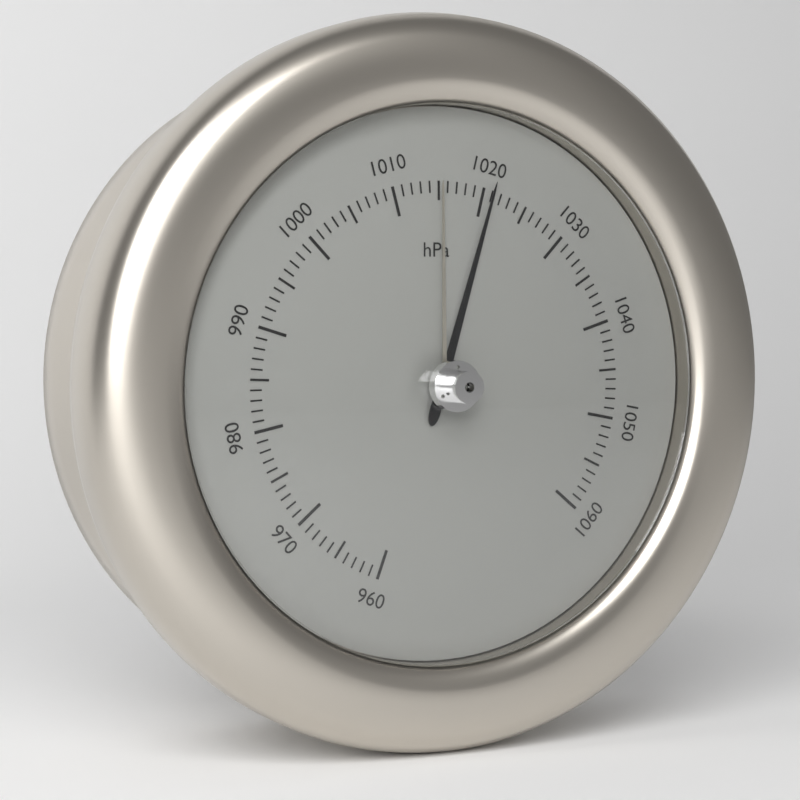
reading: 1021 hPa
